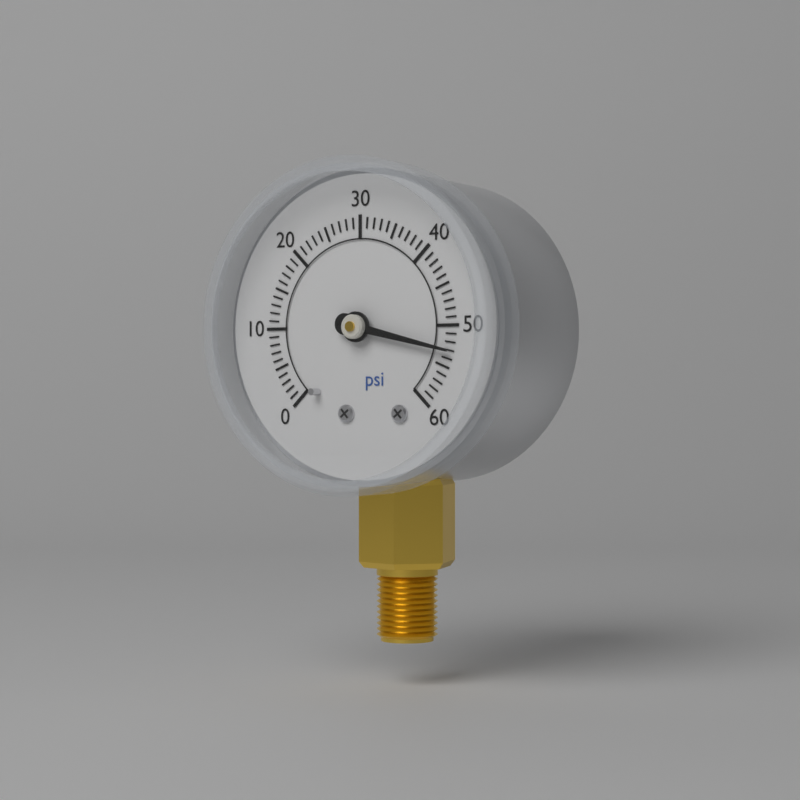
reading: 53 psi
